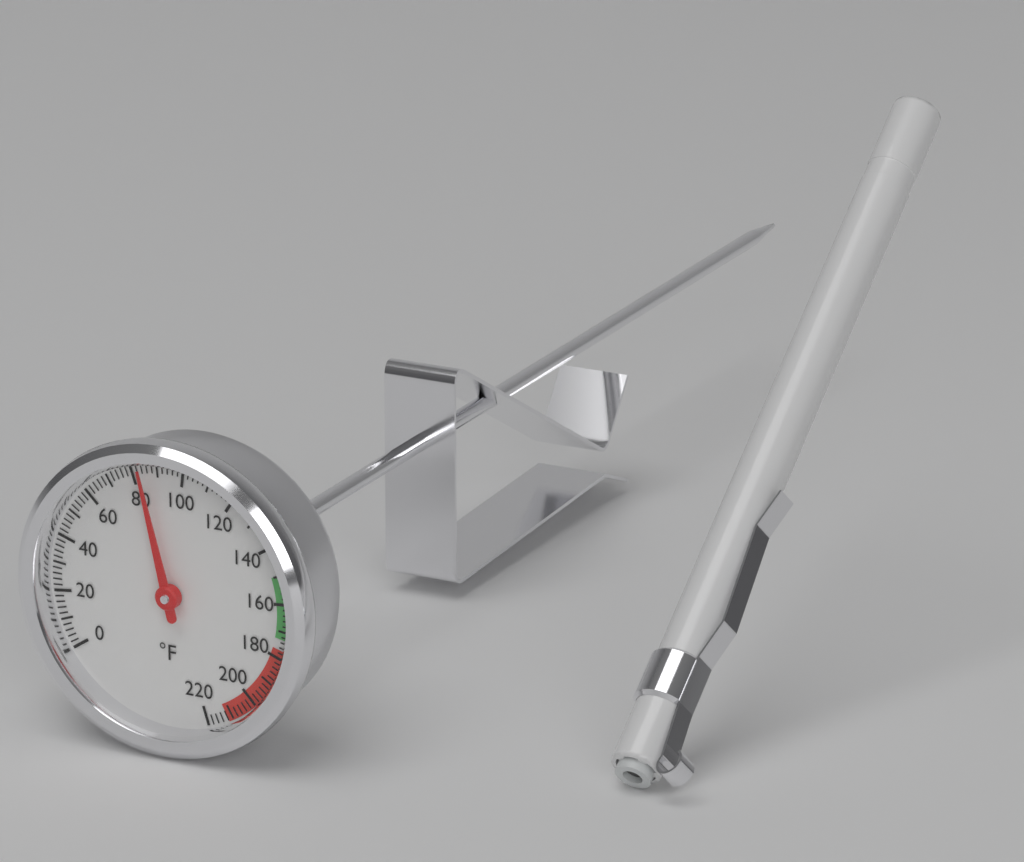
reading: 84 °F
